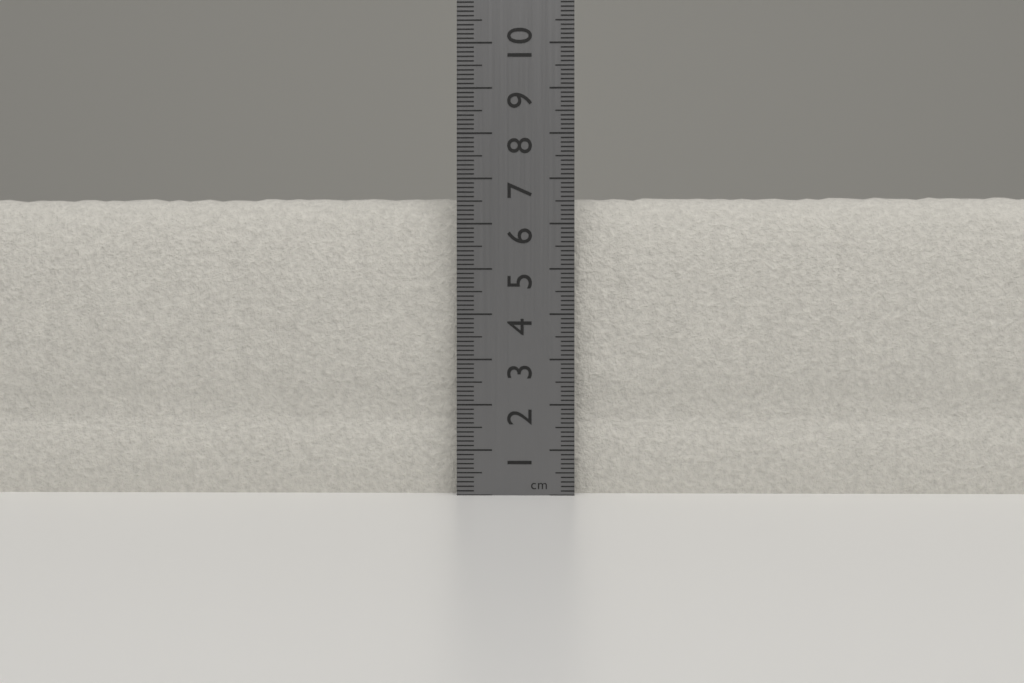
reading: 6.7 cm
